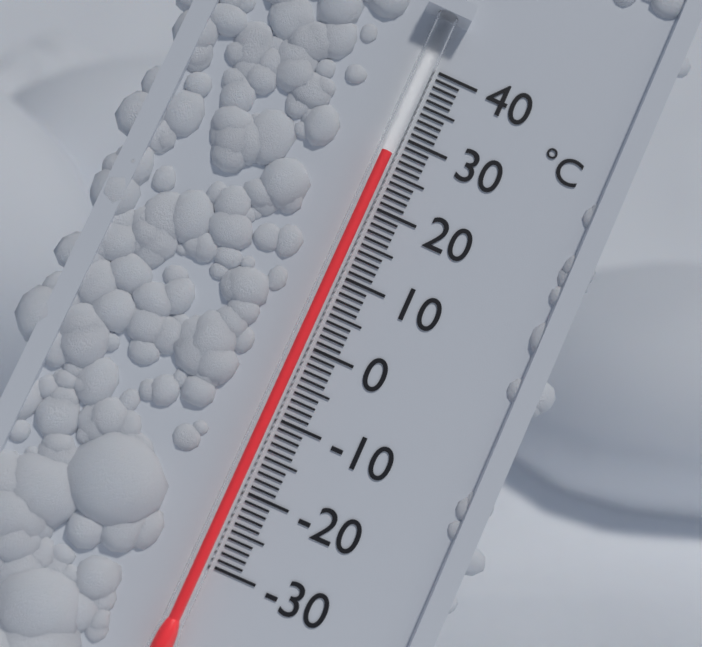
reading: 27 °C
